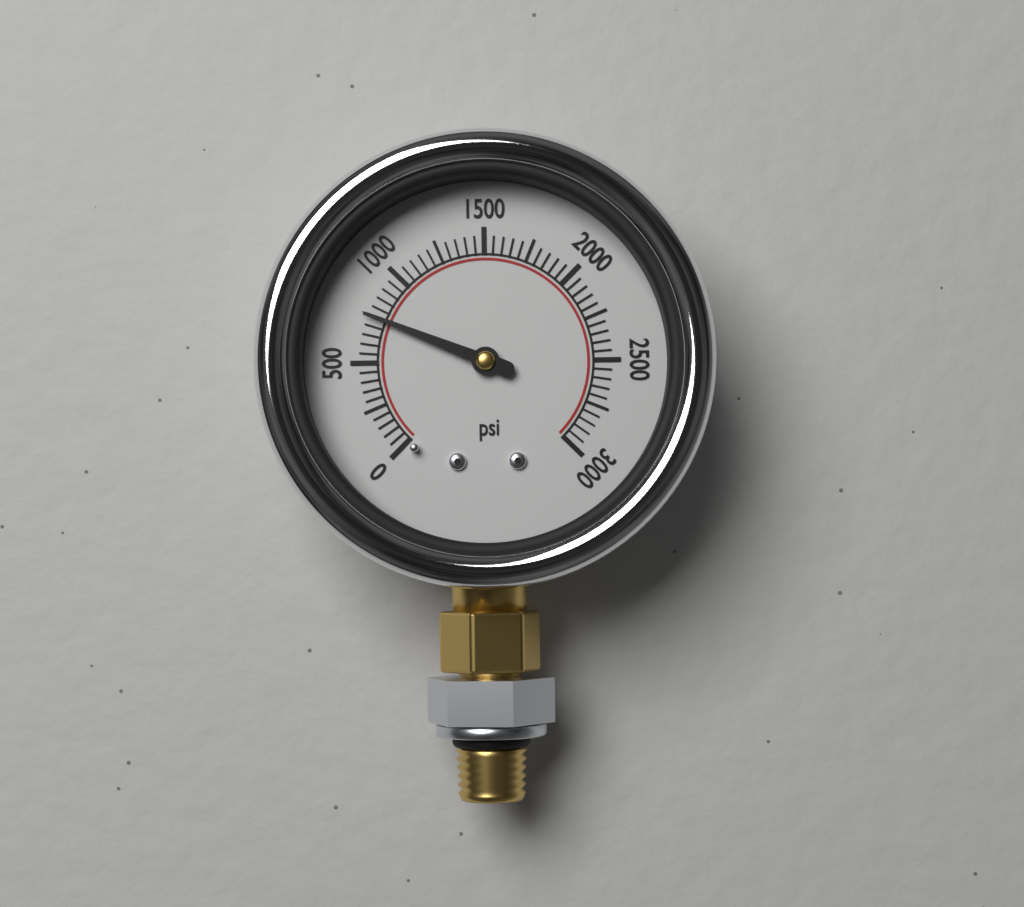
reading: 750 psi
